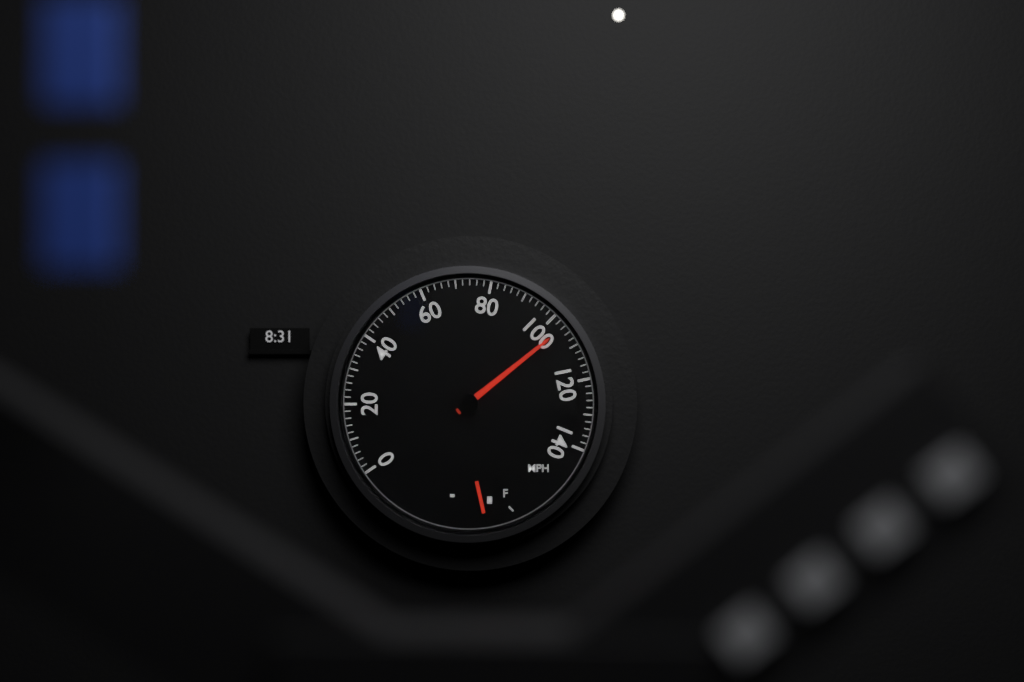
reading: 104 mph
